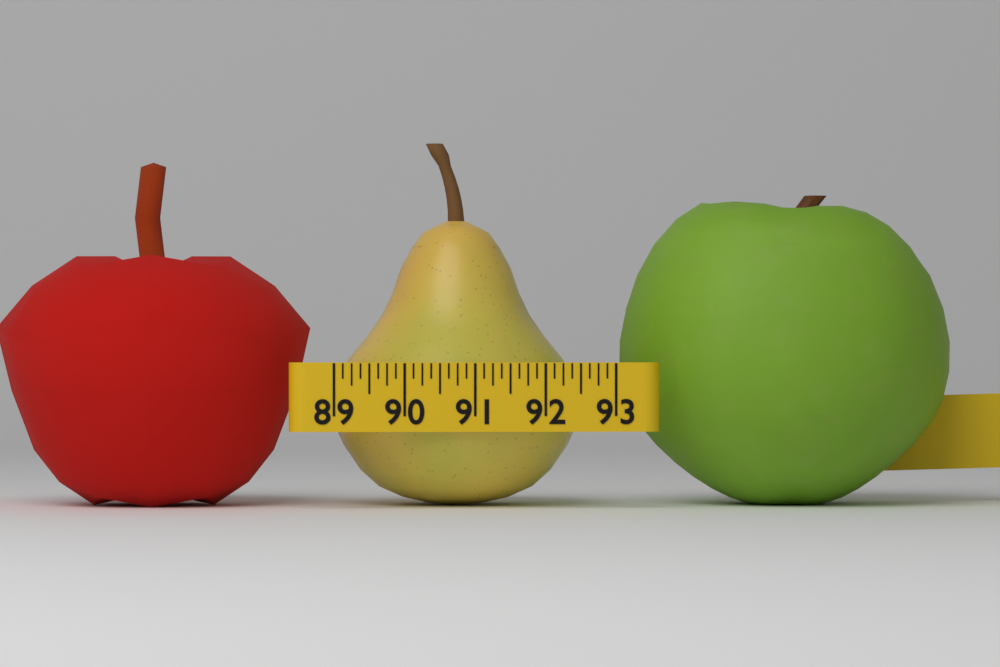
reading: 92.625 (no unit)
